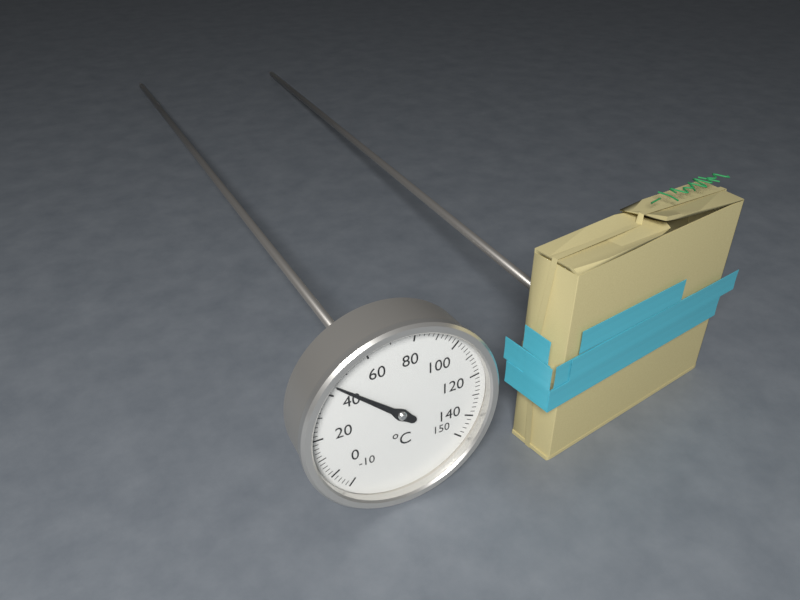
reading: 44 °C
